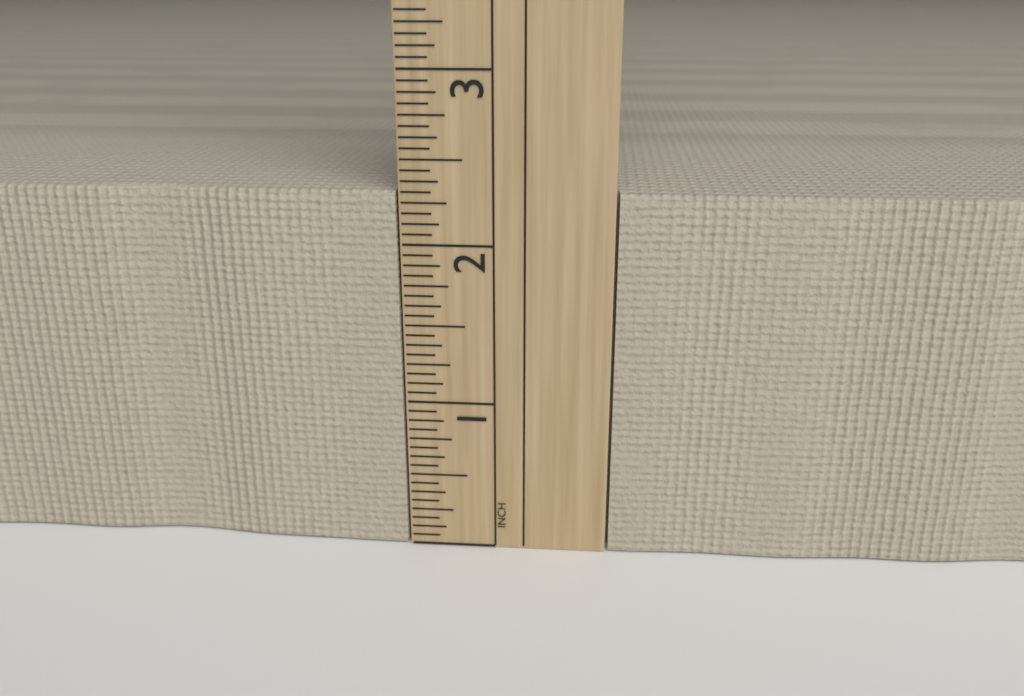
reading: 2.3125 in
